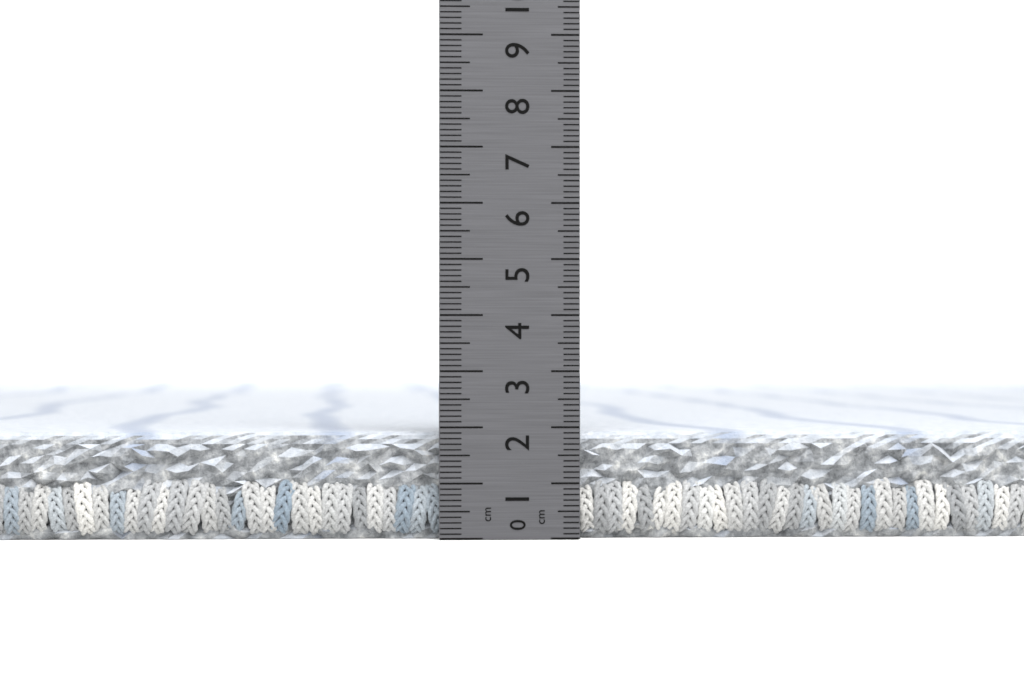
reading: 1.9 cm
